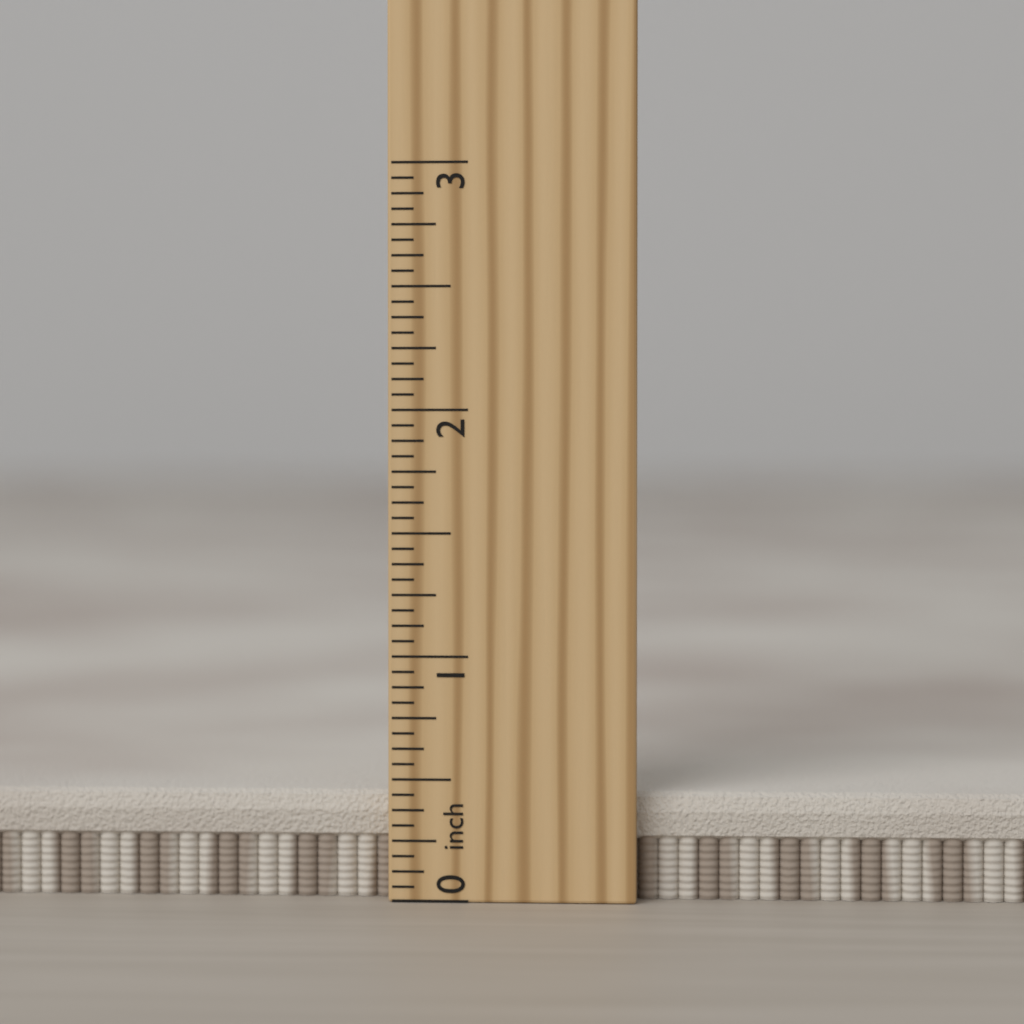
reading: 0.4375 inch
